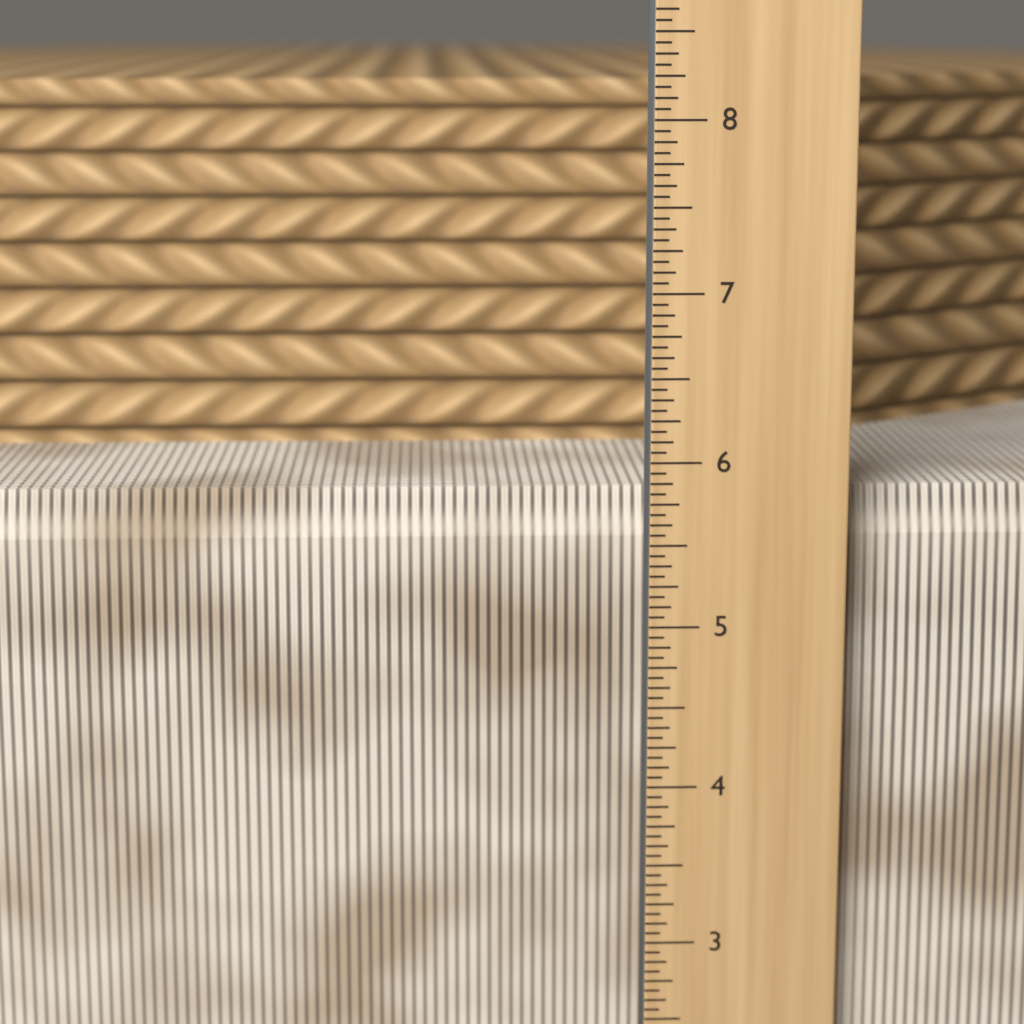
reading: 5.8125 in
